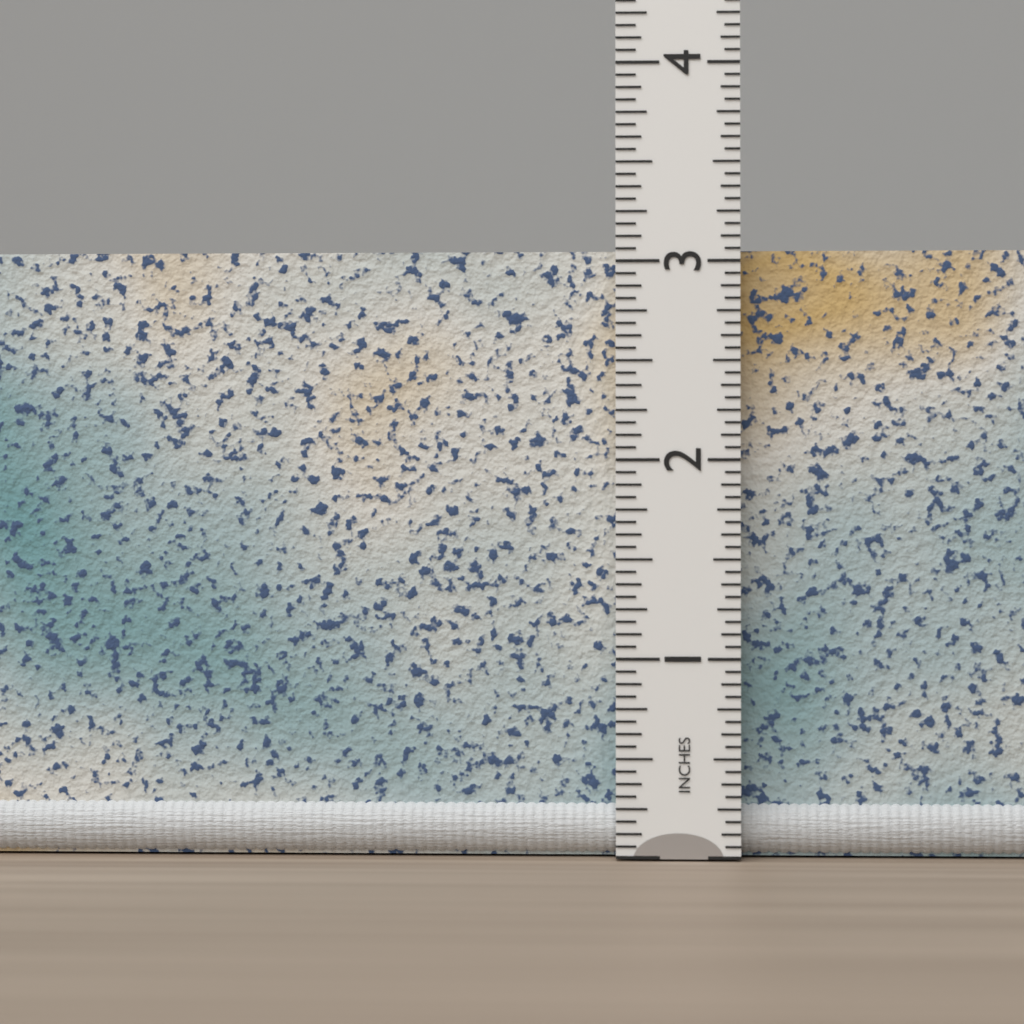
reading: 3.0625 in
